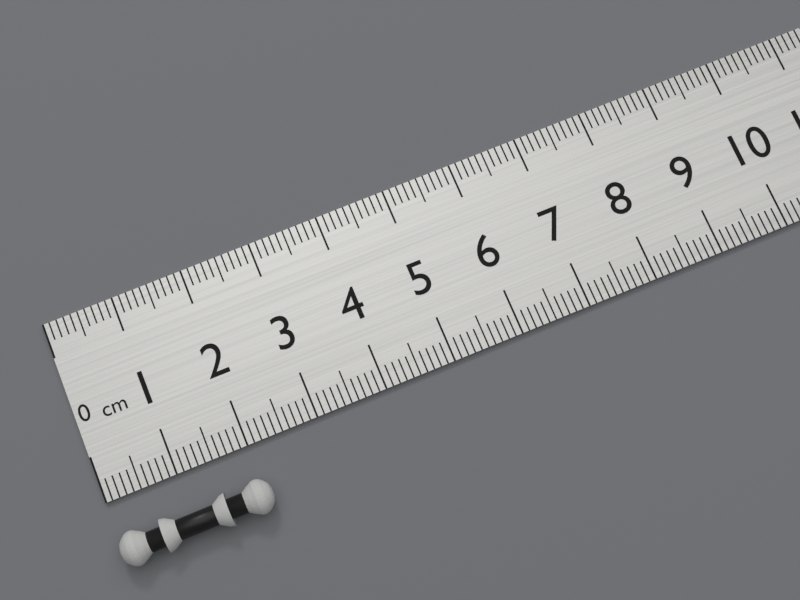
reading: 2.1 cm
